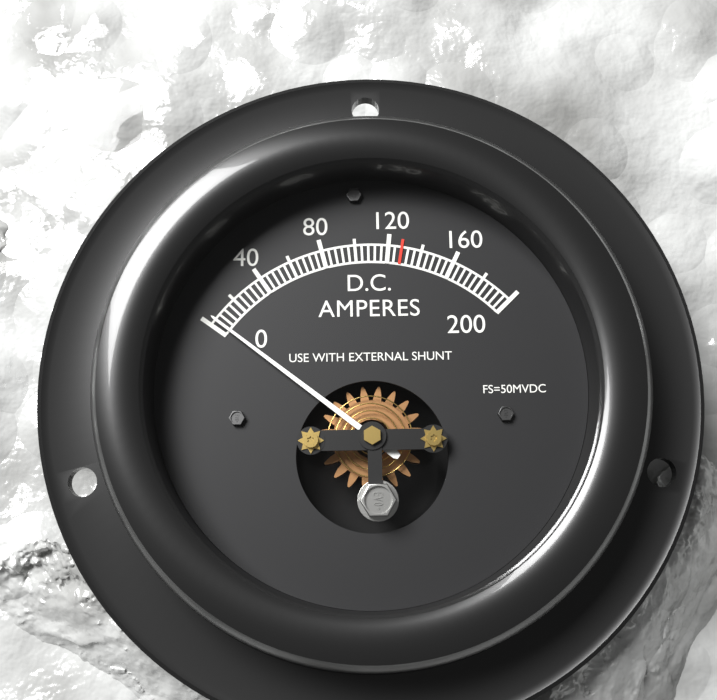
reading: 4 A
